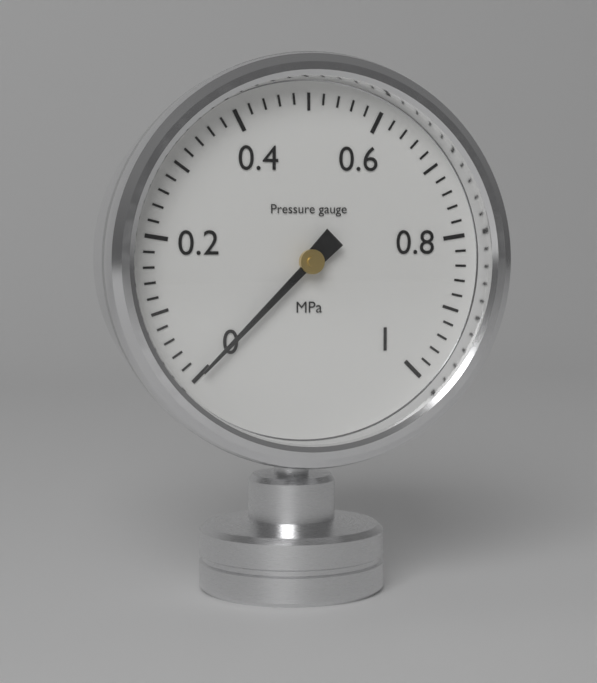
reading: 0.00 MPa
